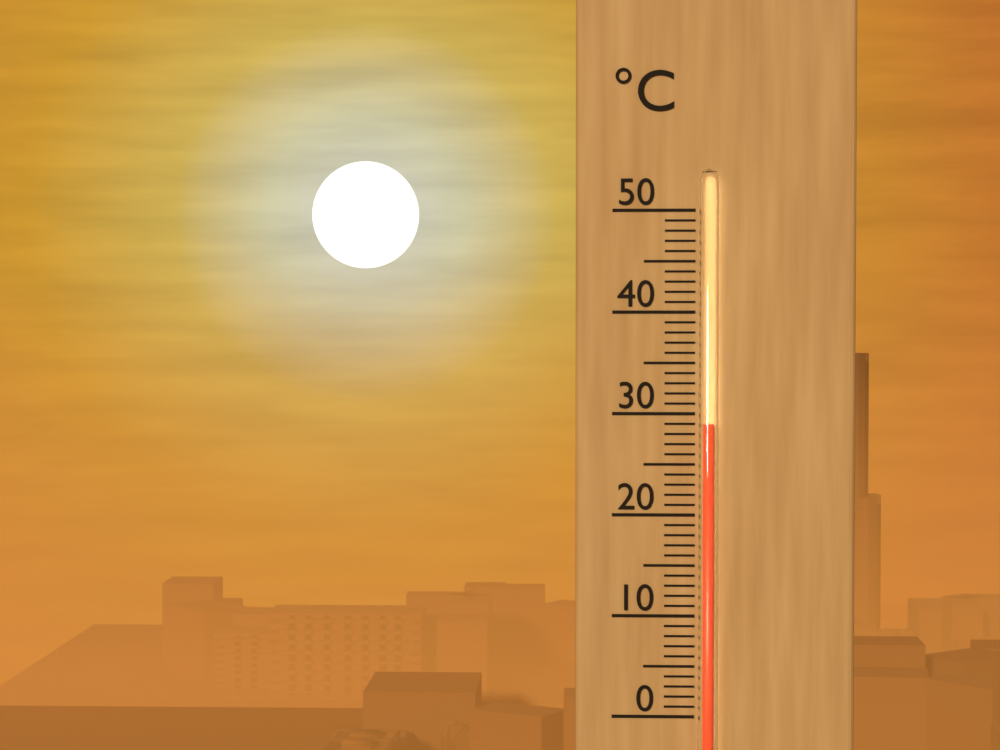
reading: 29 °C
